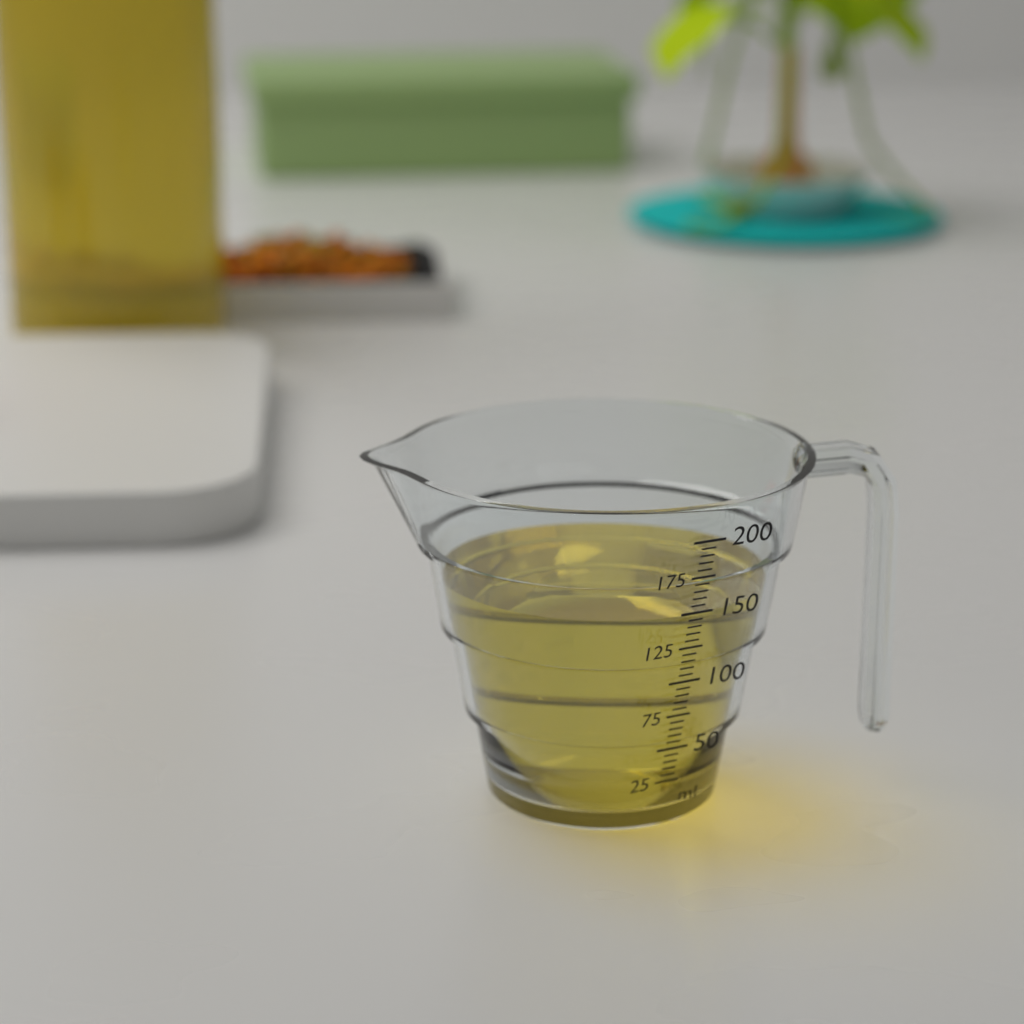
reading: 145 ml
